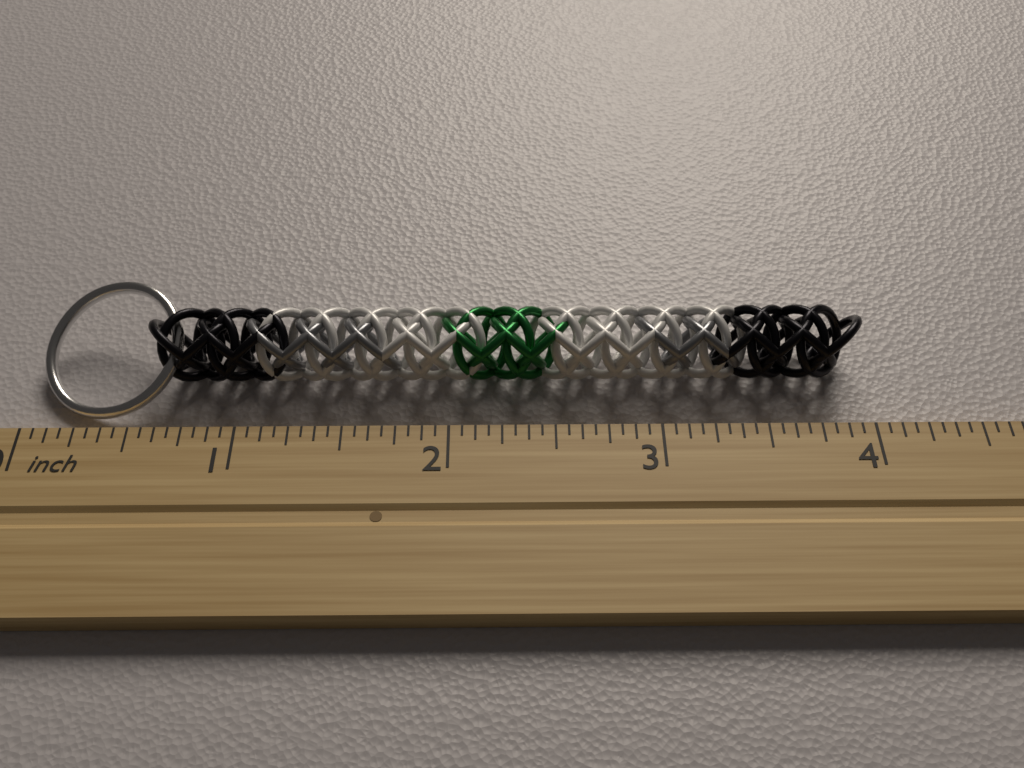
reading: 4.0000 inch
